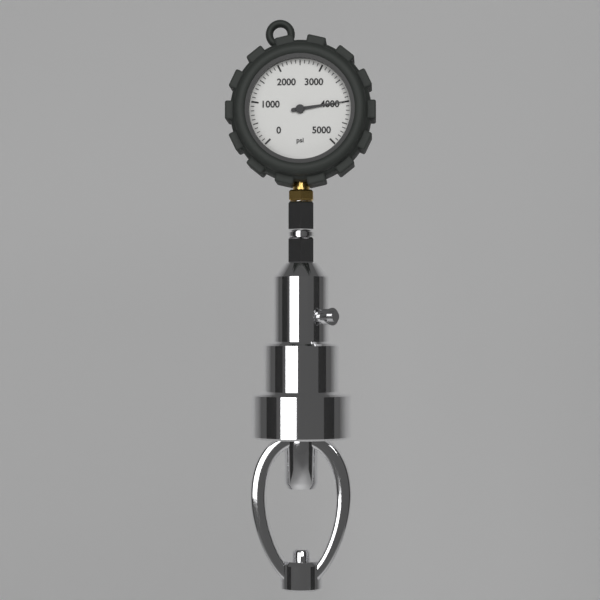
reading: 4000 psi
